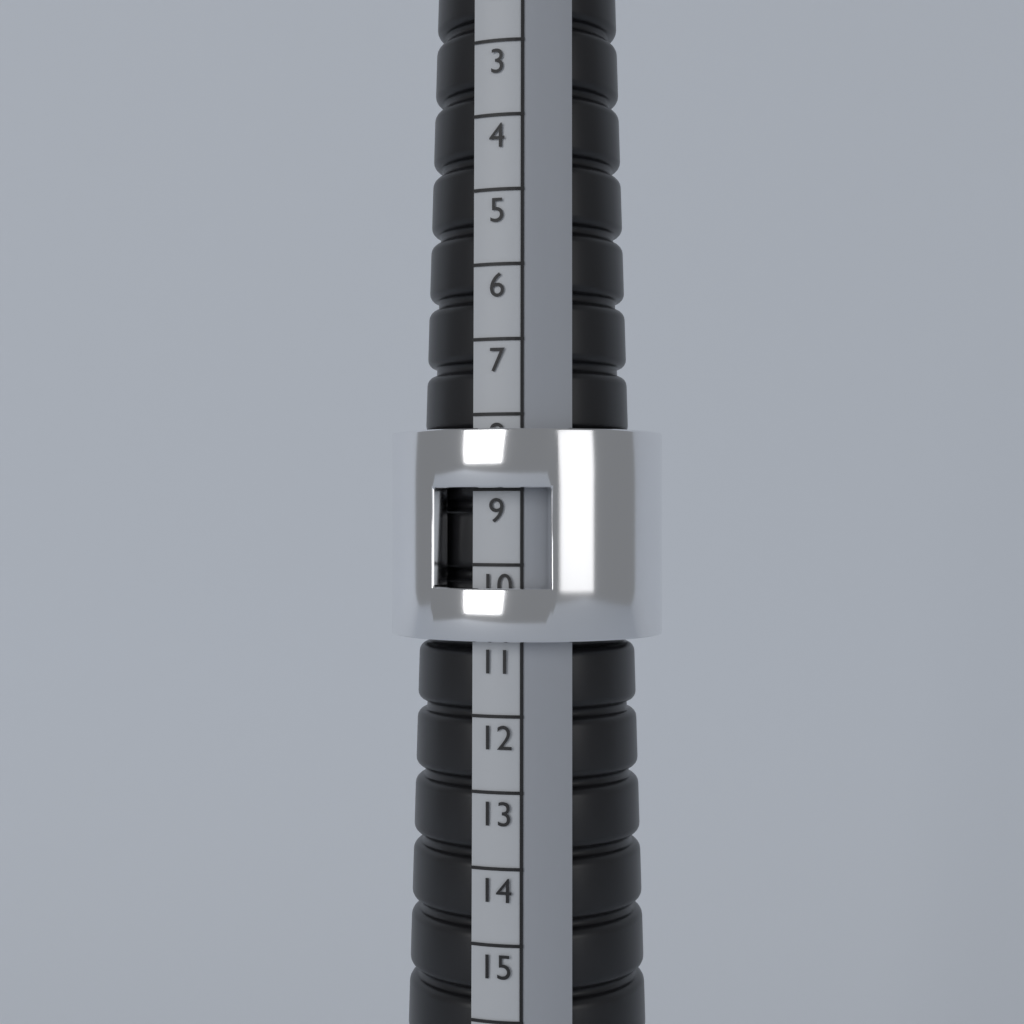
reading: 11 (no unit)
